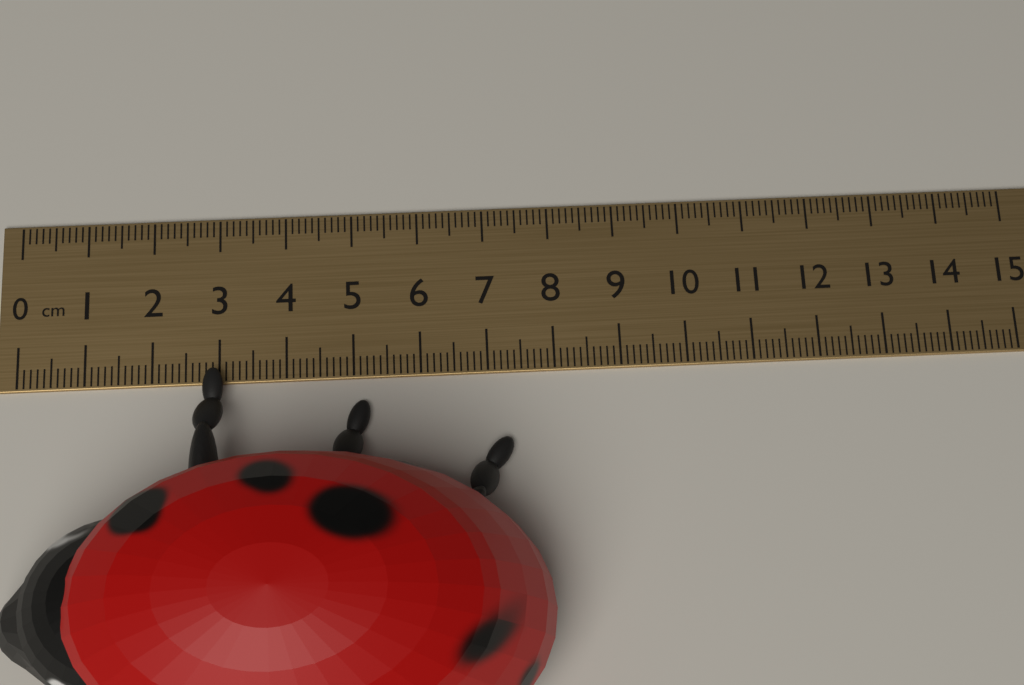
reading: 7.8 cm
